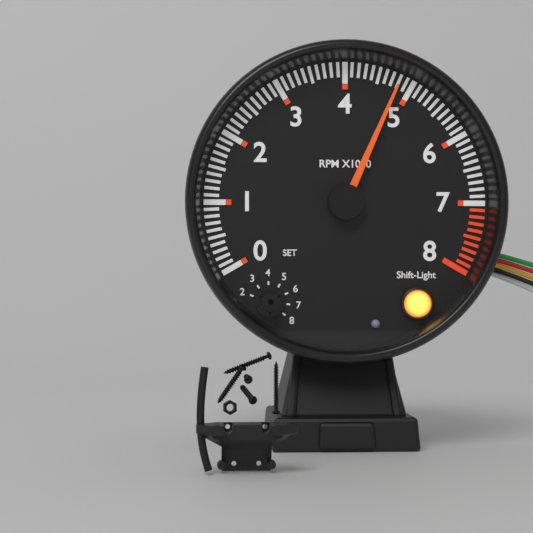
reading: 4800 RPM
